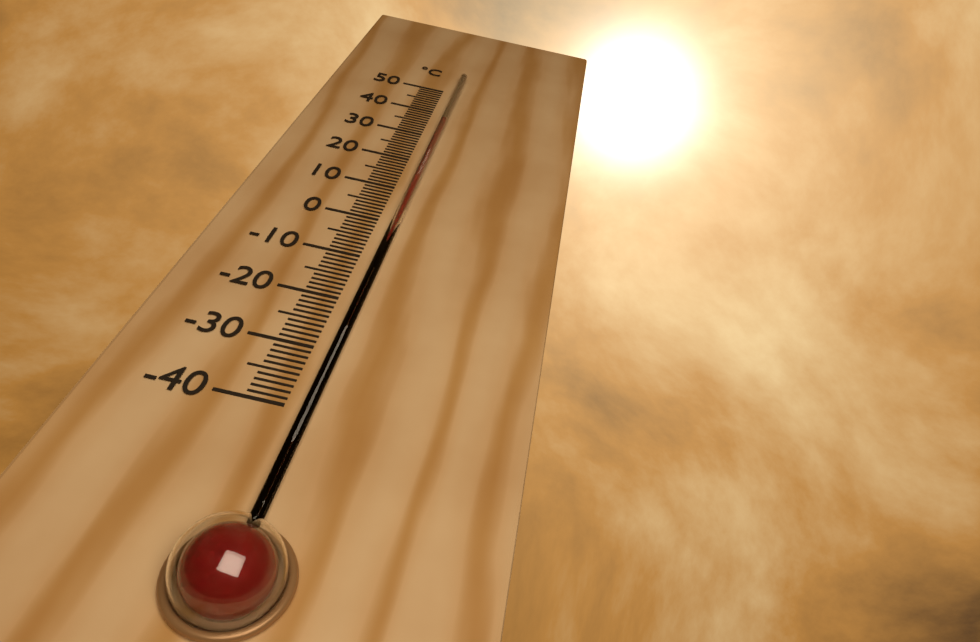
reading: 36 °C
